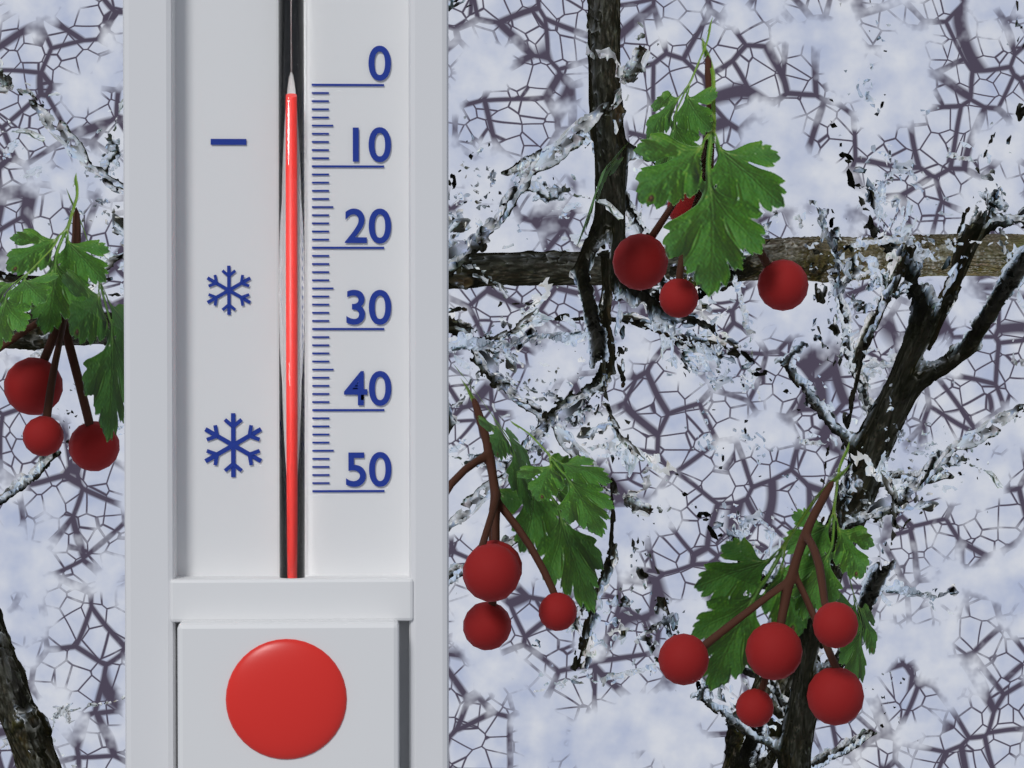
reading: 2 (no unit)
